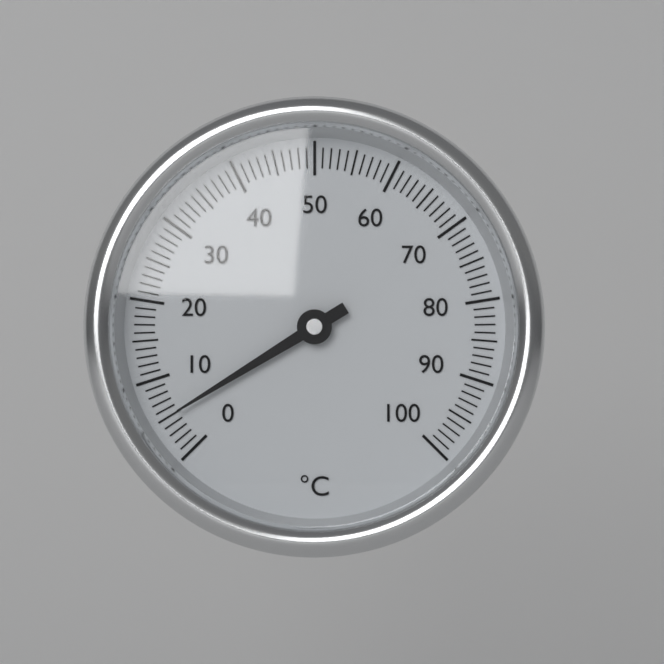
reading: 5 °C
